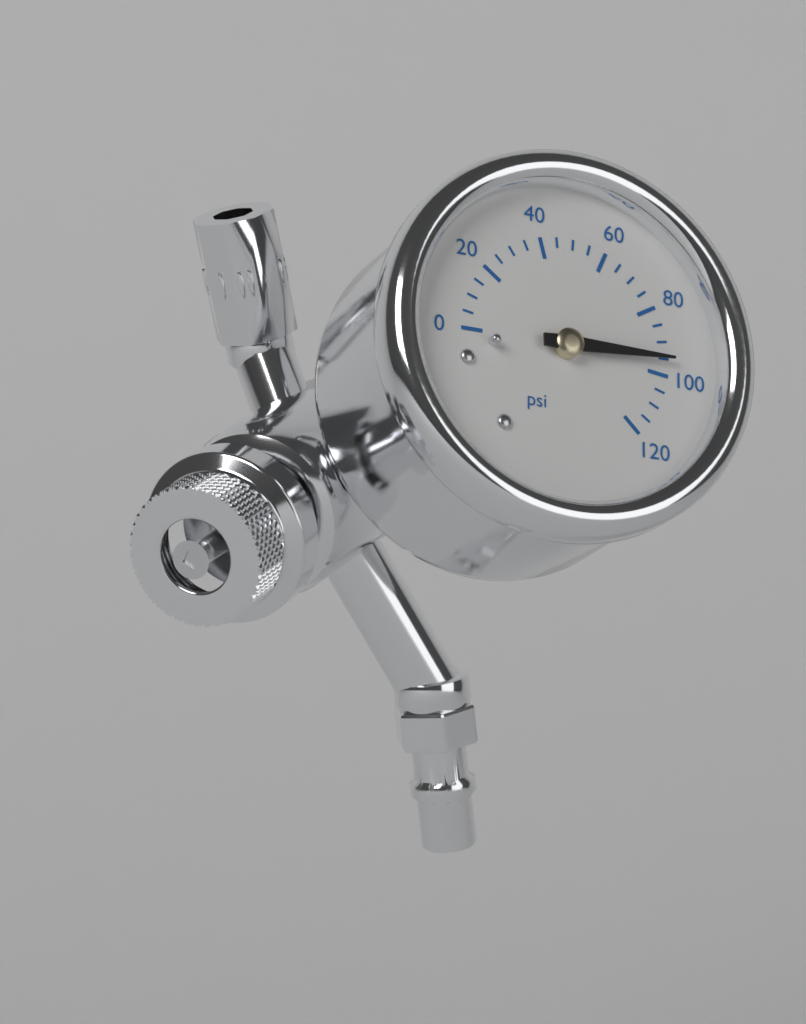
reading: 95 psi
